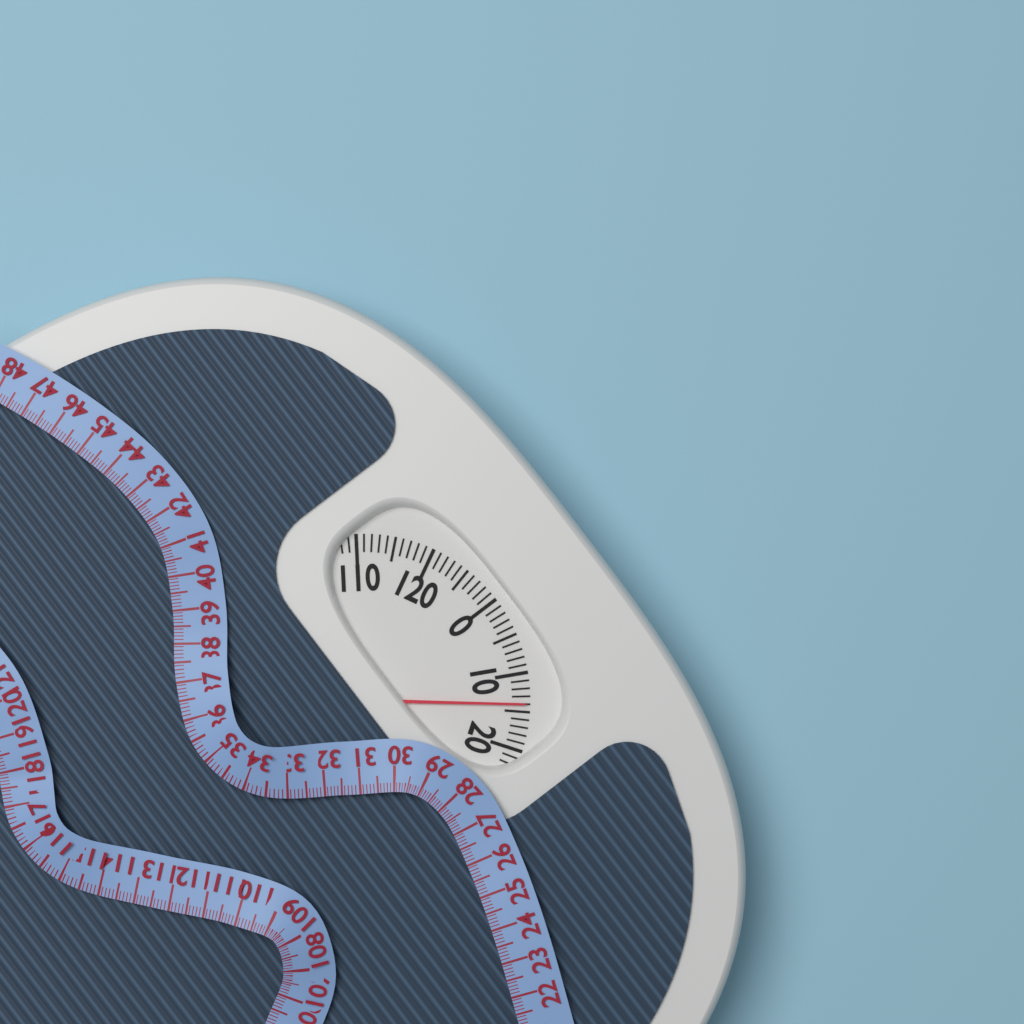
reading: 14 (no unit)
